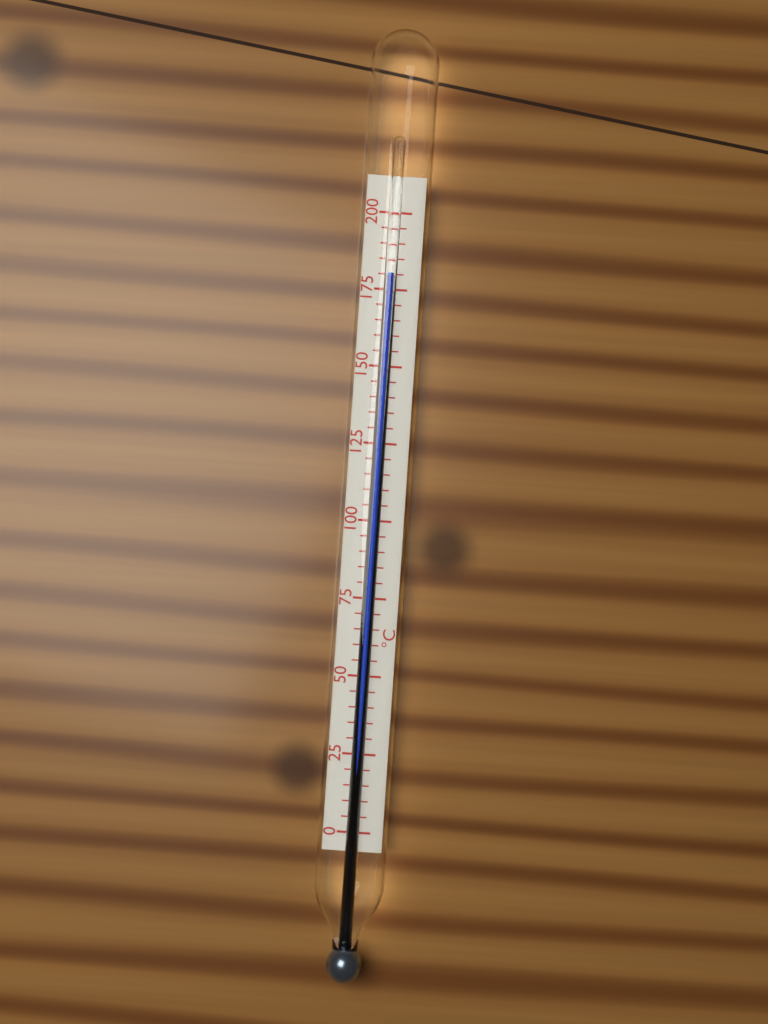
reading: 180 °C
